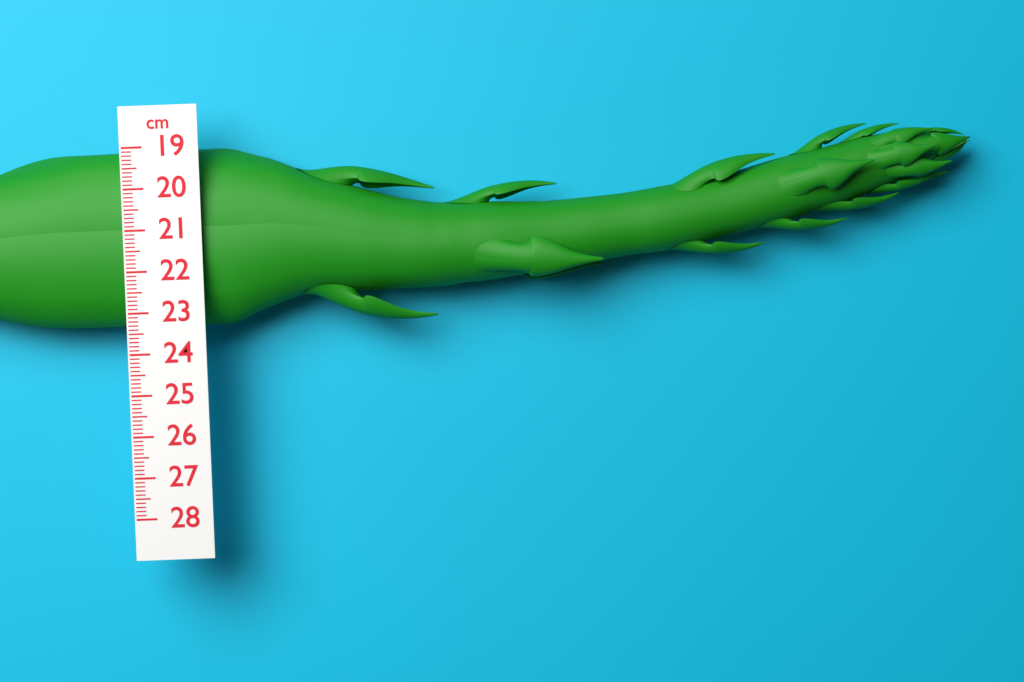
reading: 23.4 cm
